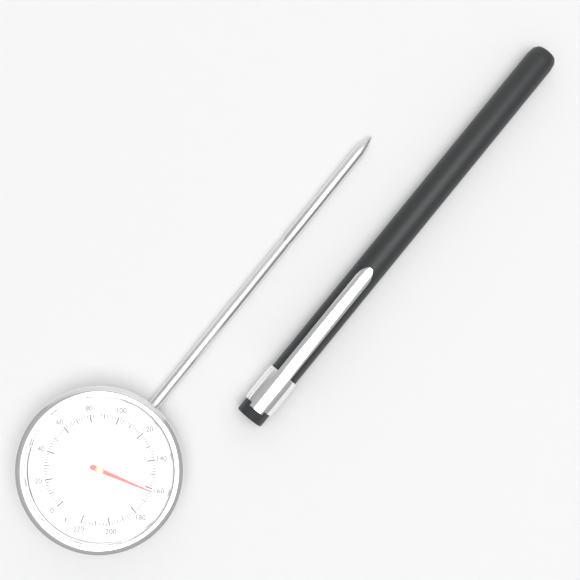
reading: 162 °F
